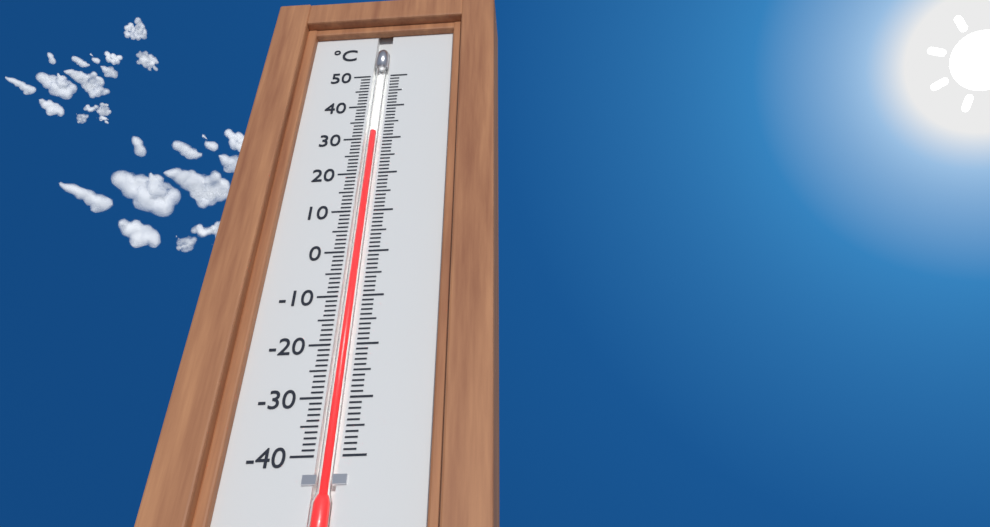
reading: 32 °C
